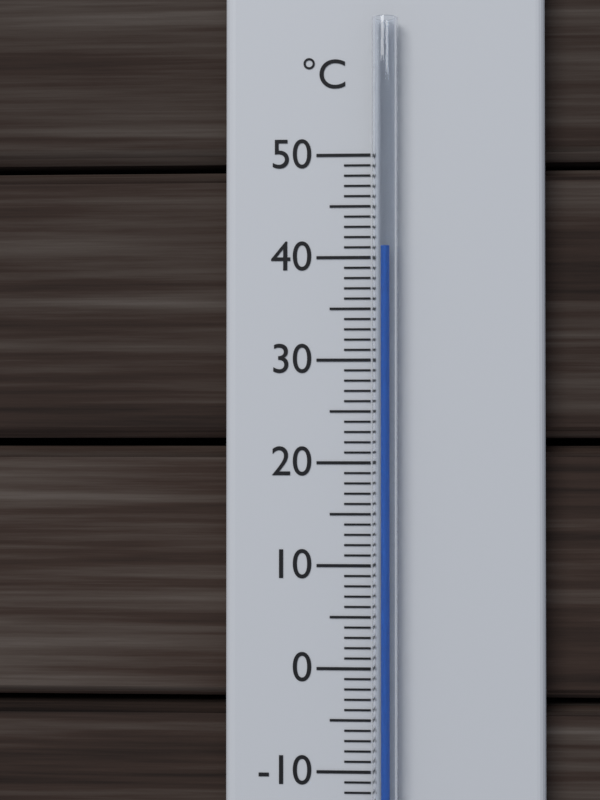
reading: 41 °C
